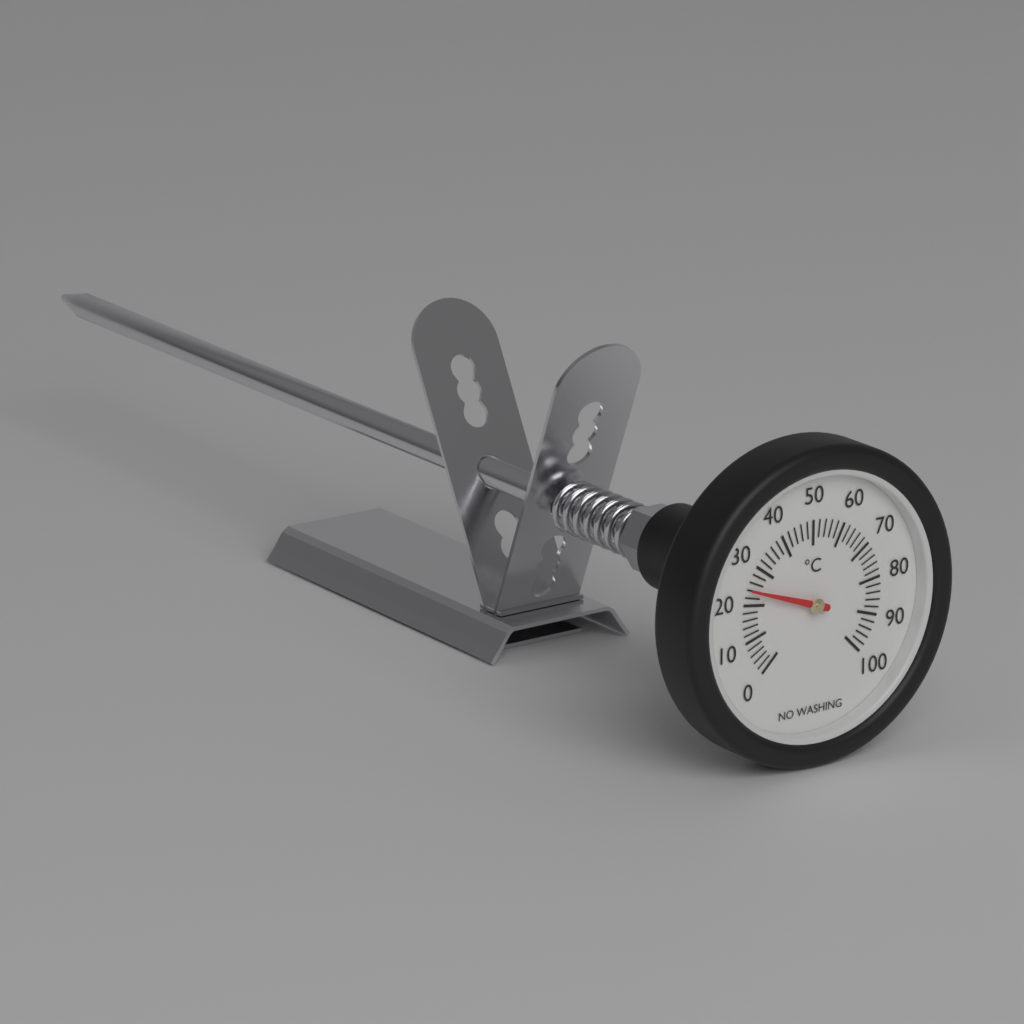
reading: 24 °C
